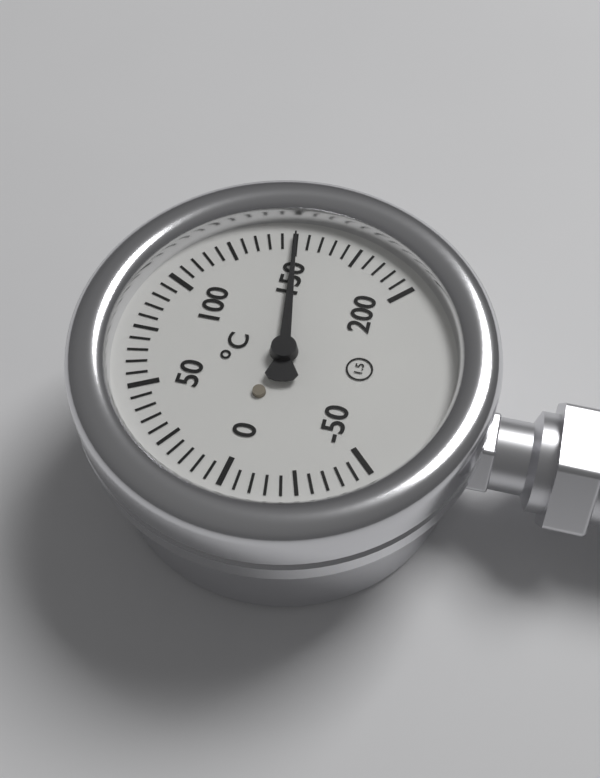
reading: 150 °C
